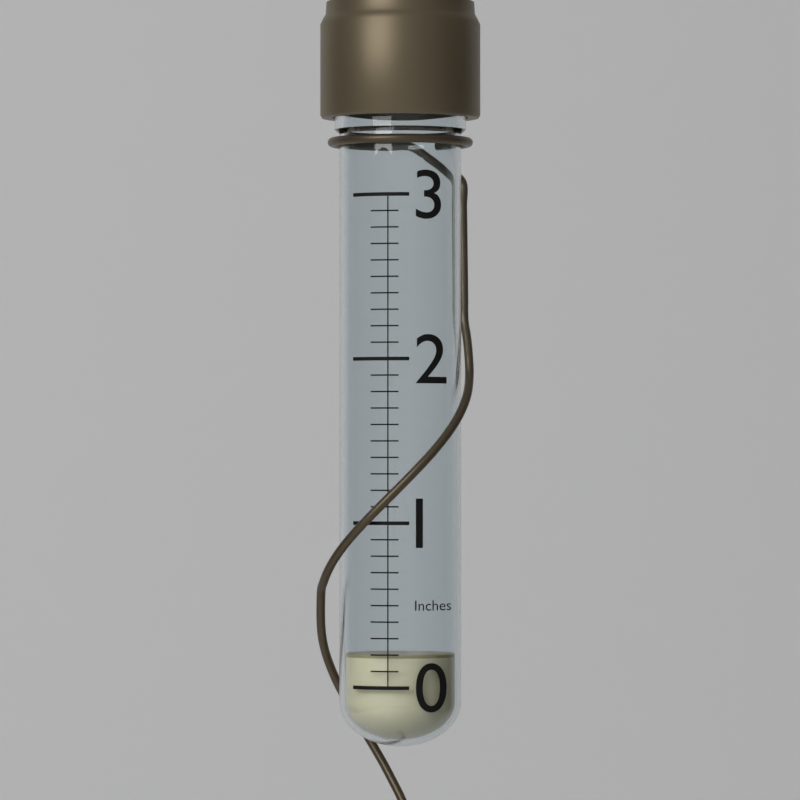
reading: 0.2 in
